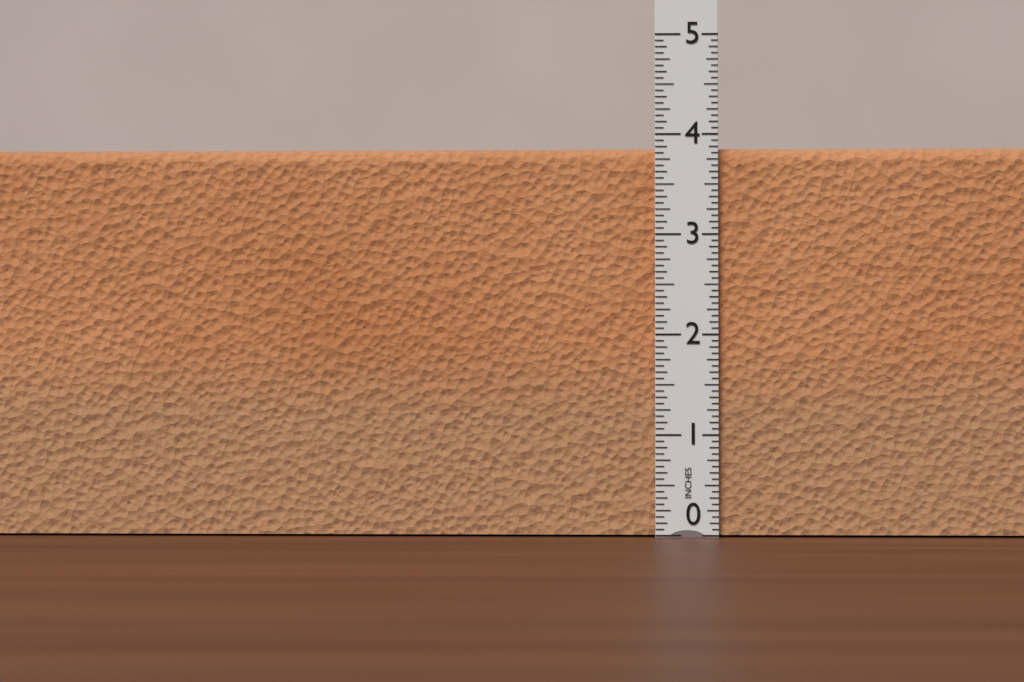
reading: 3.8750 in
